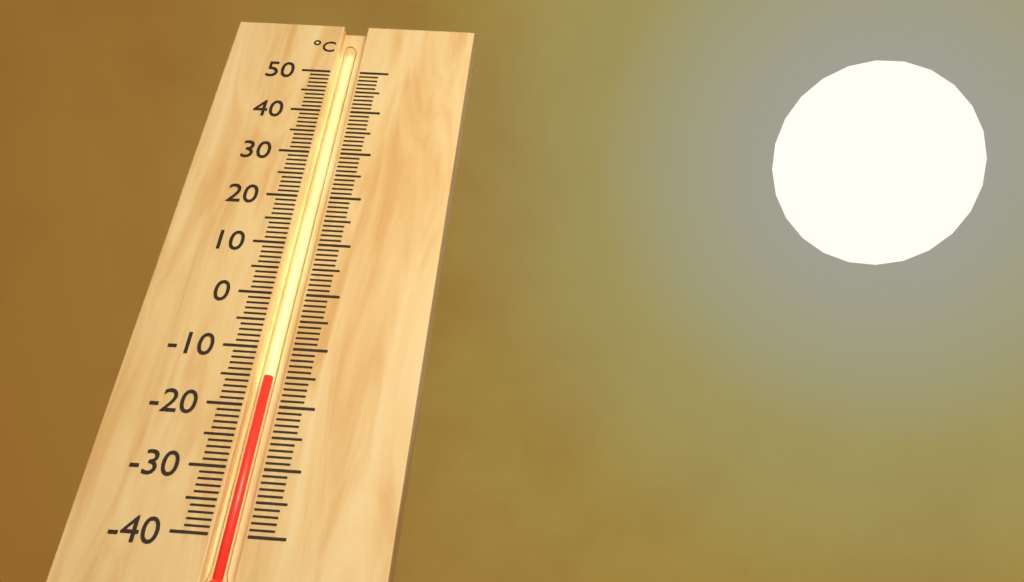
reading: -15 °C
